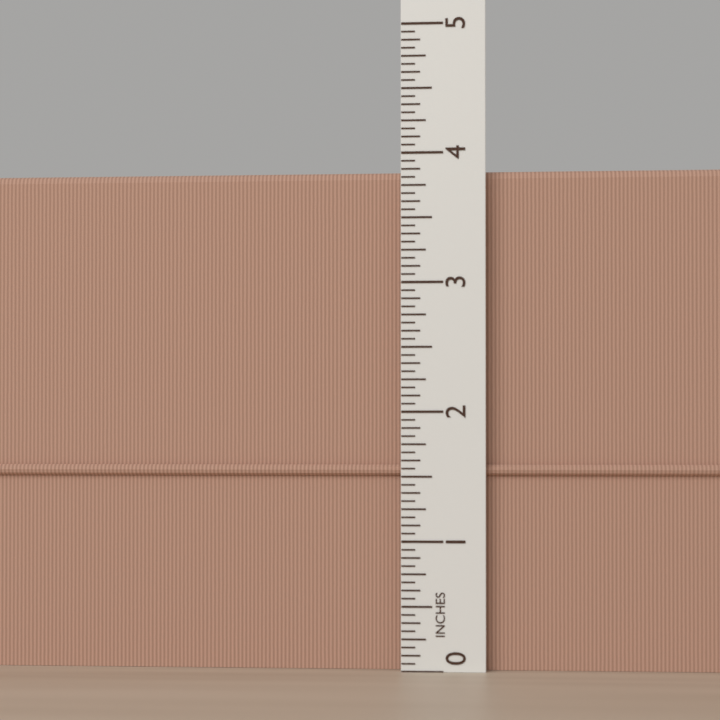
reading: 3.8750 in
